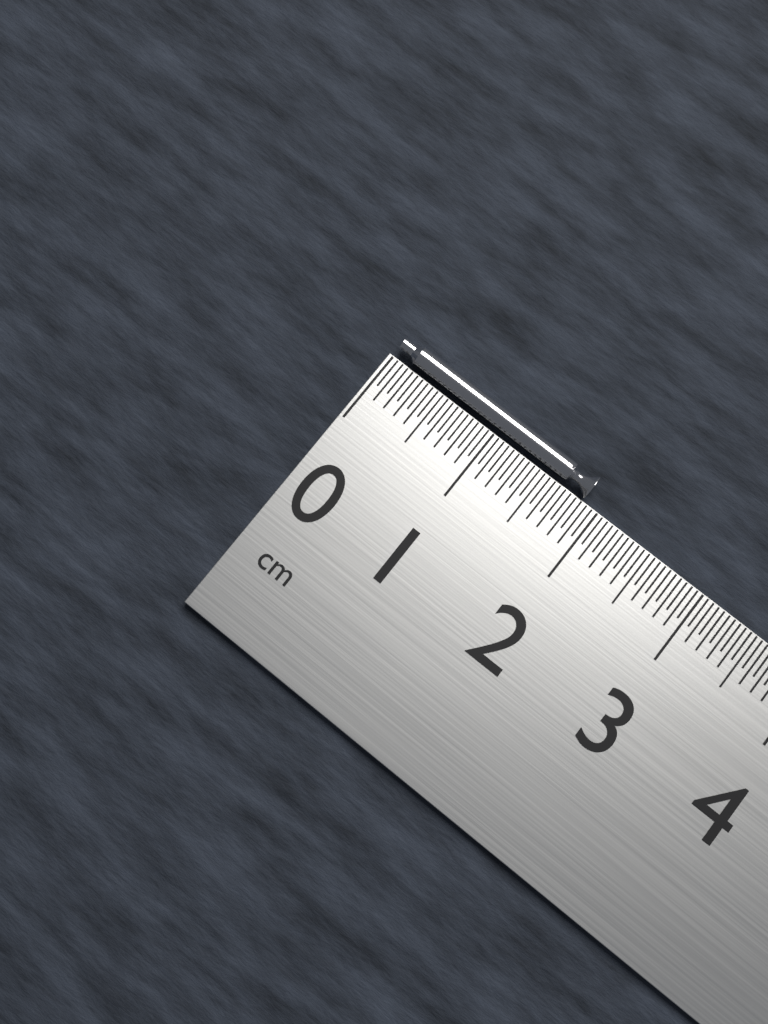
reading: 1.85 cm
